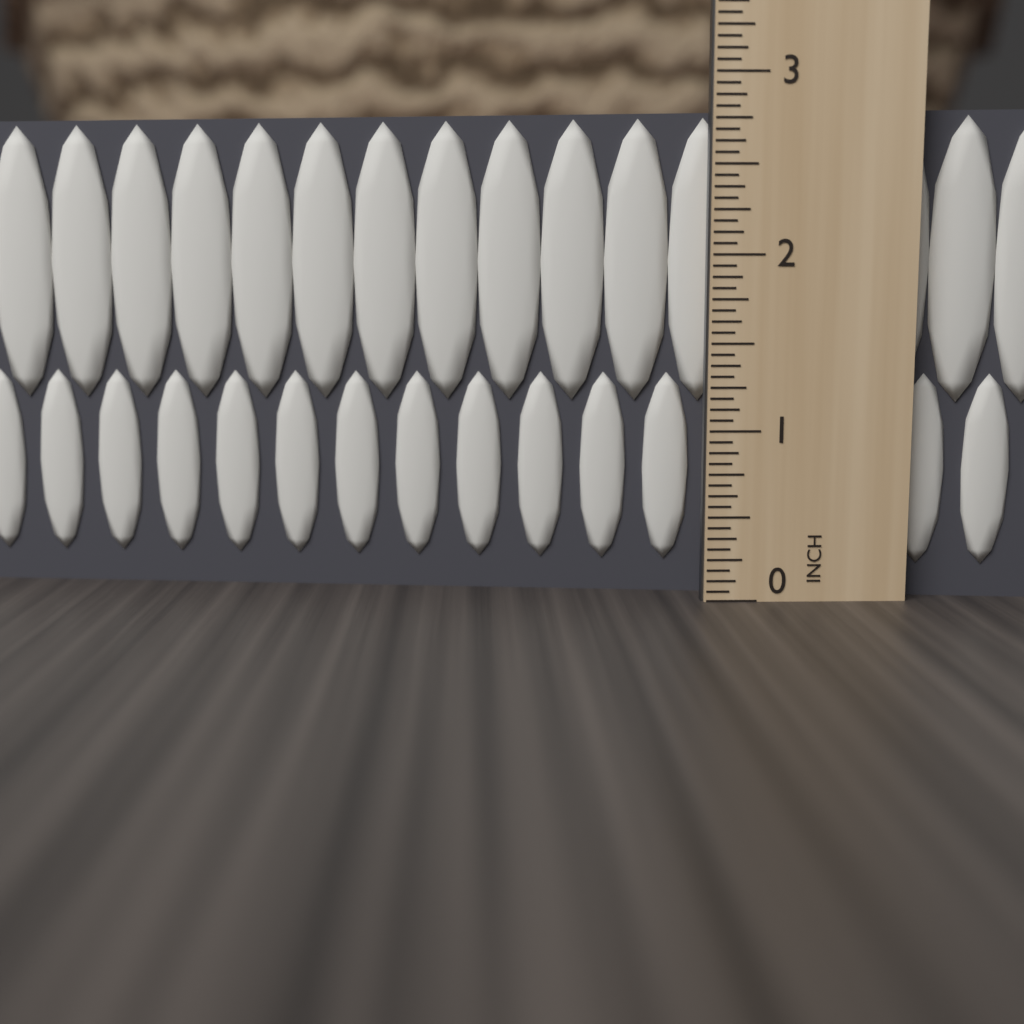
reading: 2.8125 in
